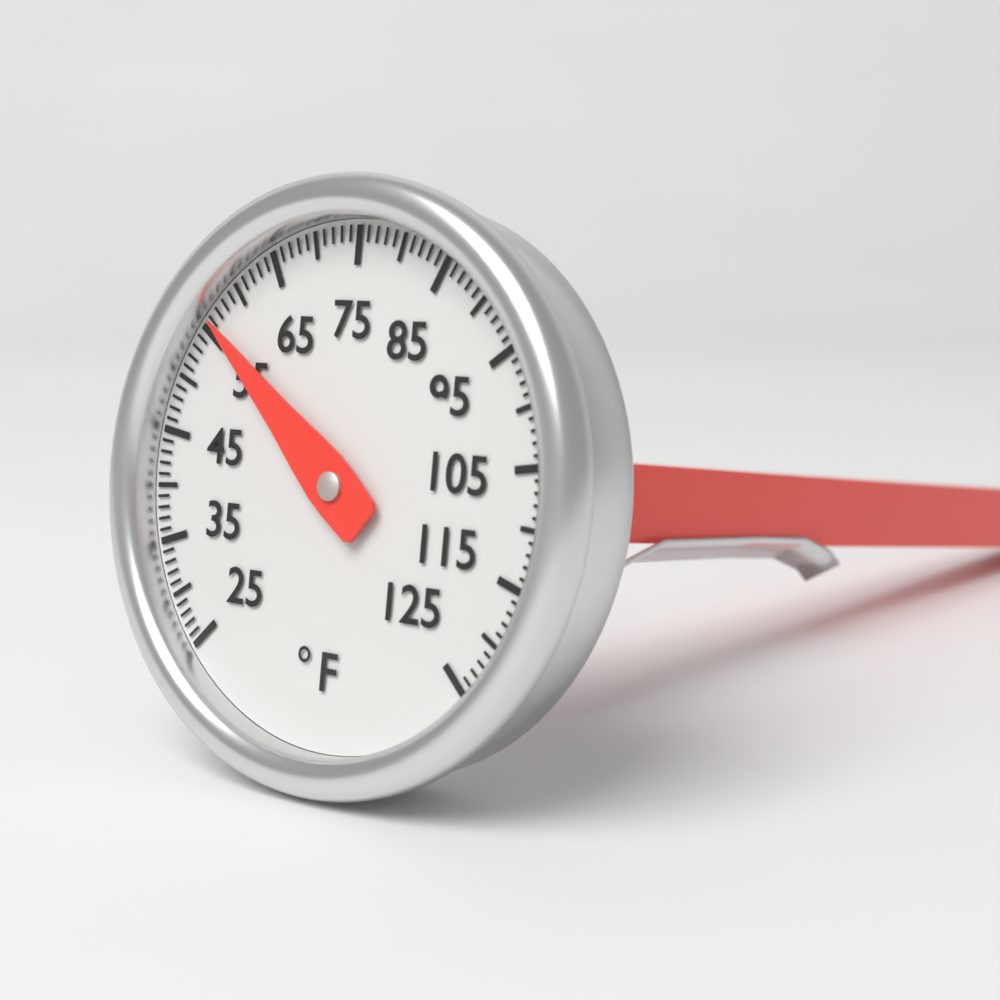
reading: 56 °F
